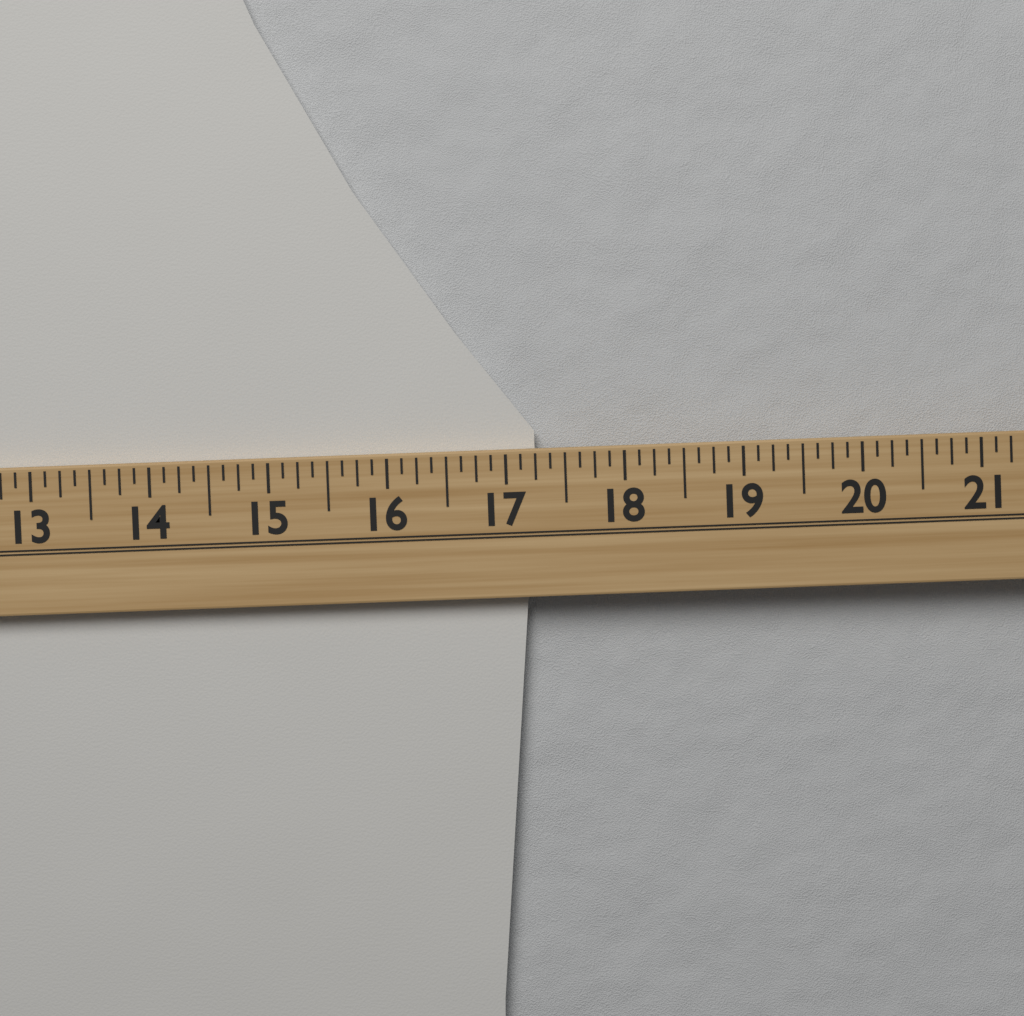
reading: 17.250 (no unit)
